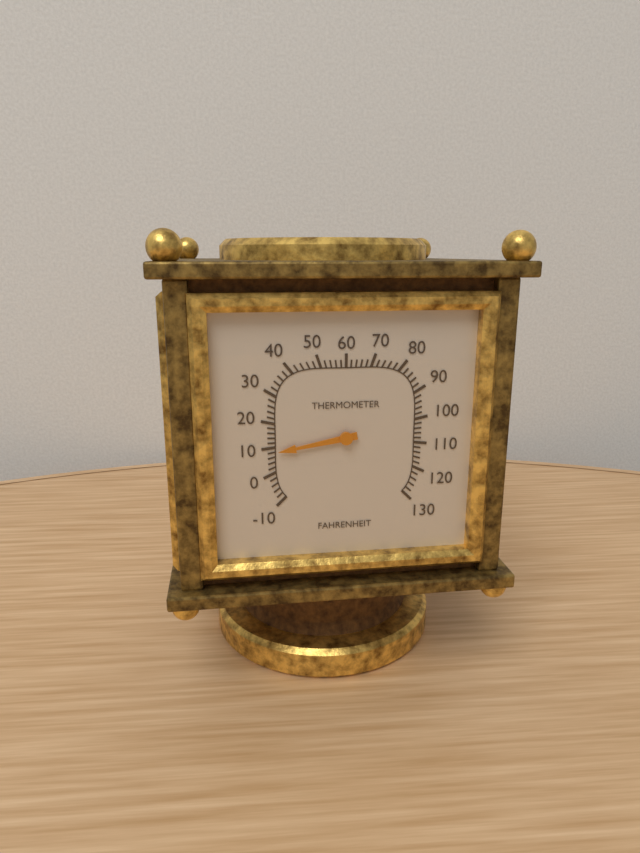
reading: 8 °F
